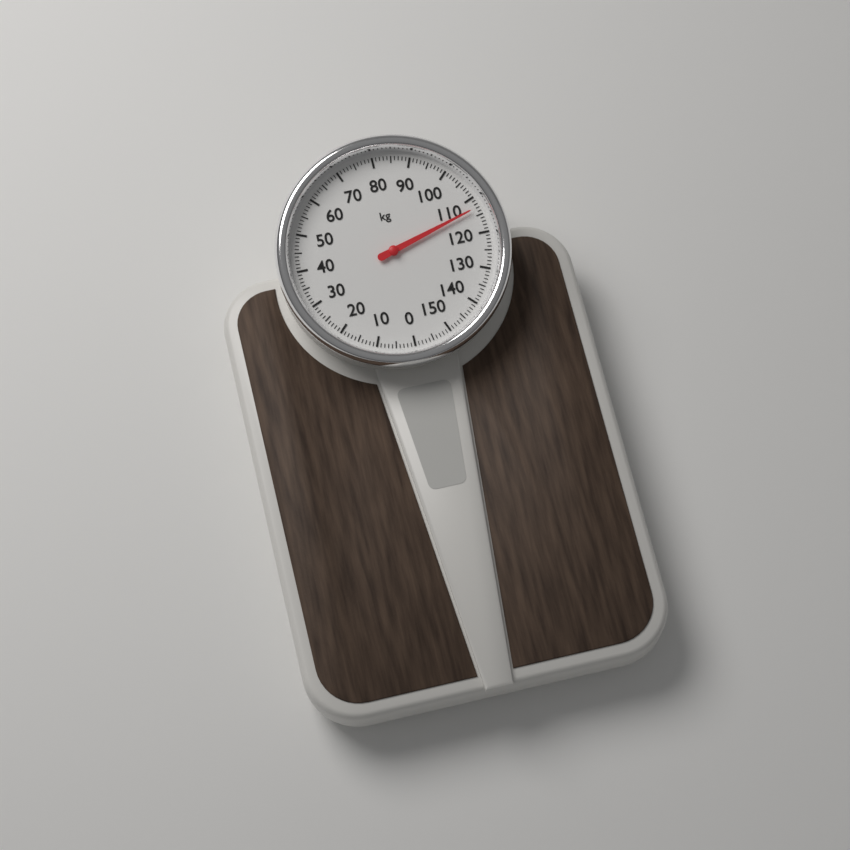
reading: 113 kg
